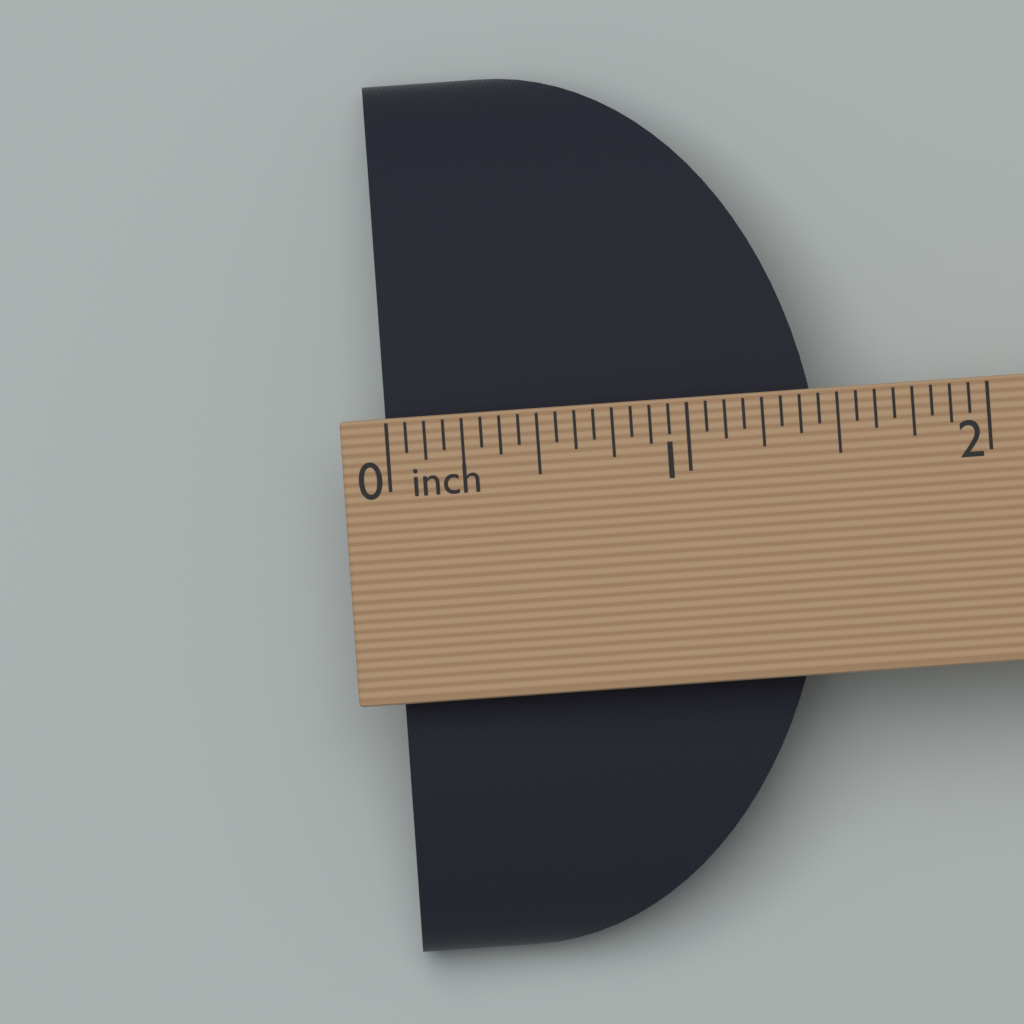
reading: 1.4375 in
